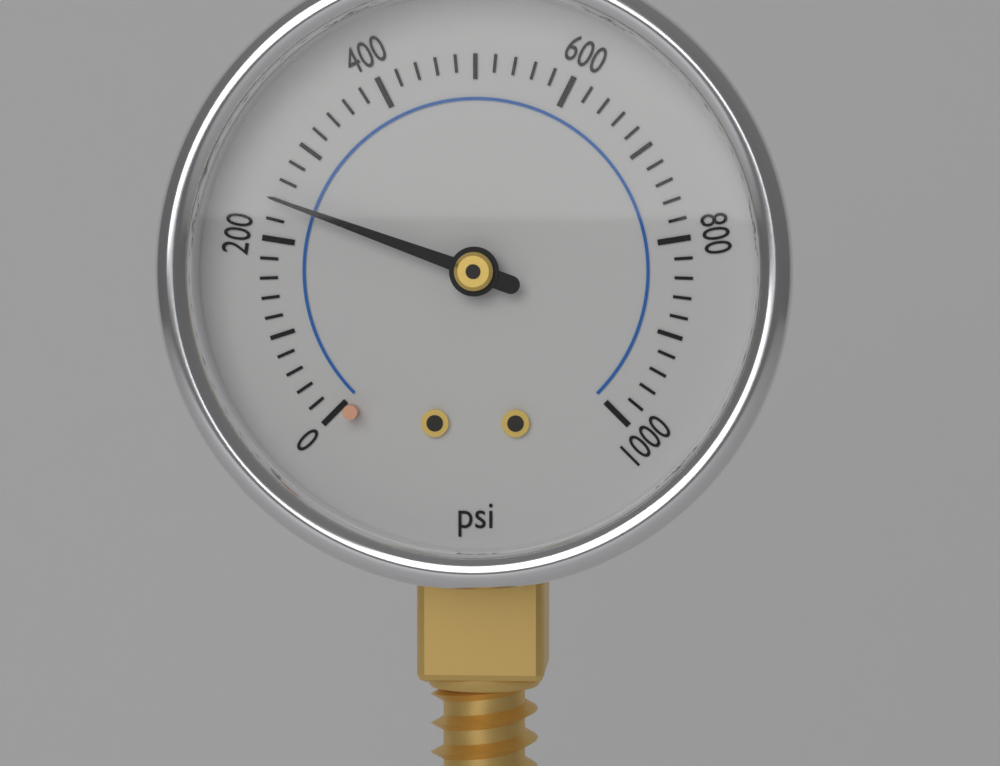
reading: 240 psi
